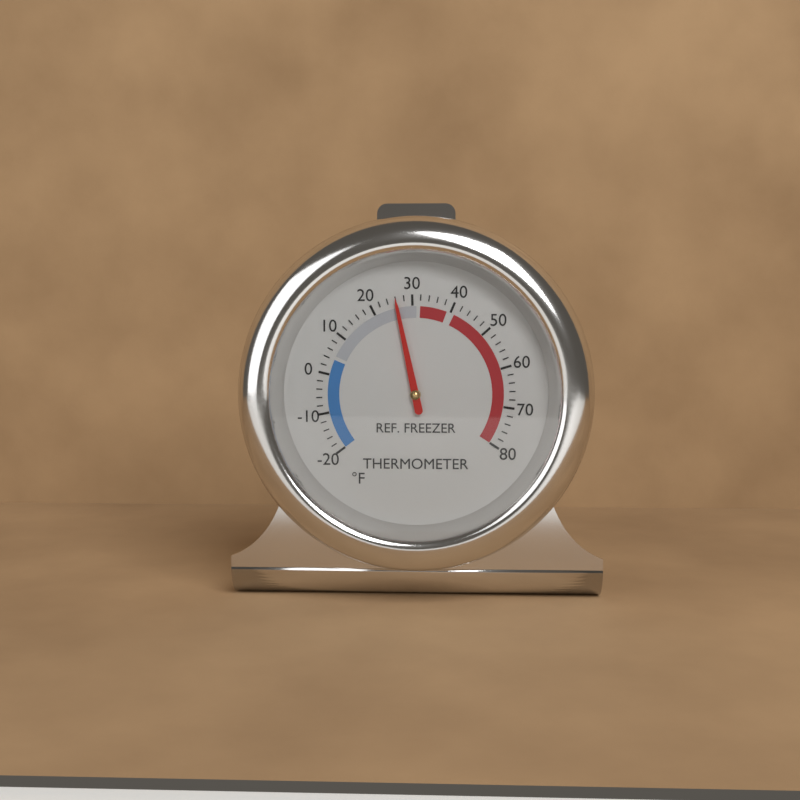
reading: 26 °F
